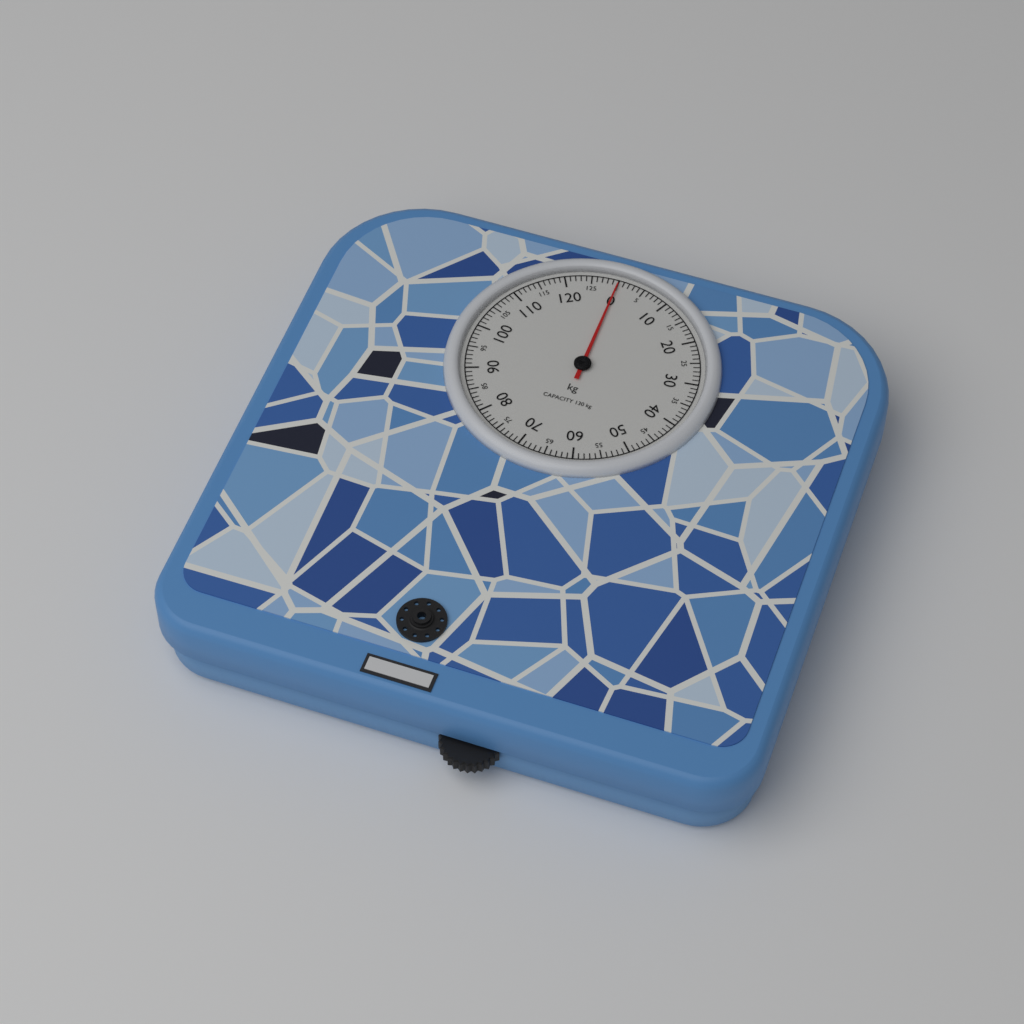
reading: 0 kg
